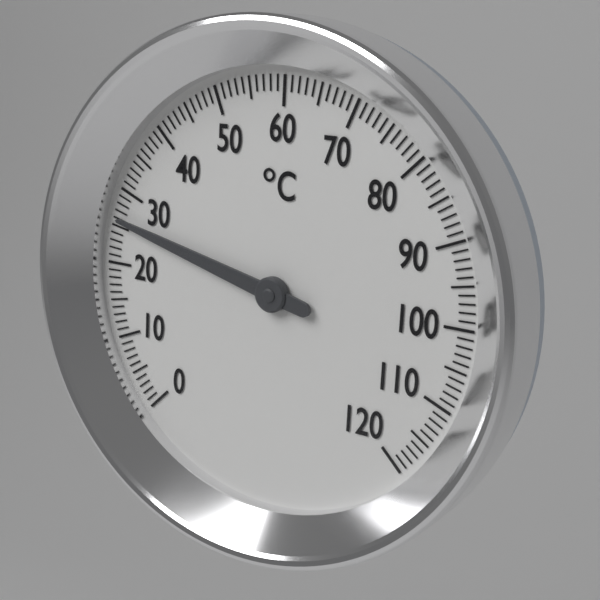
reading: 26 °C
